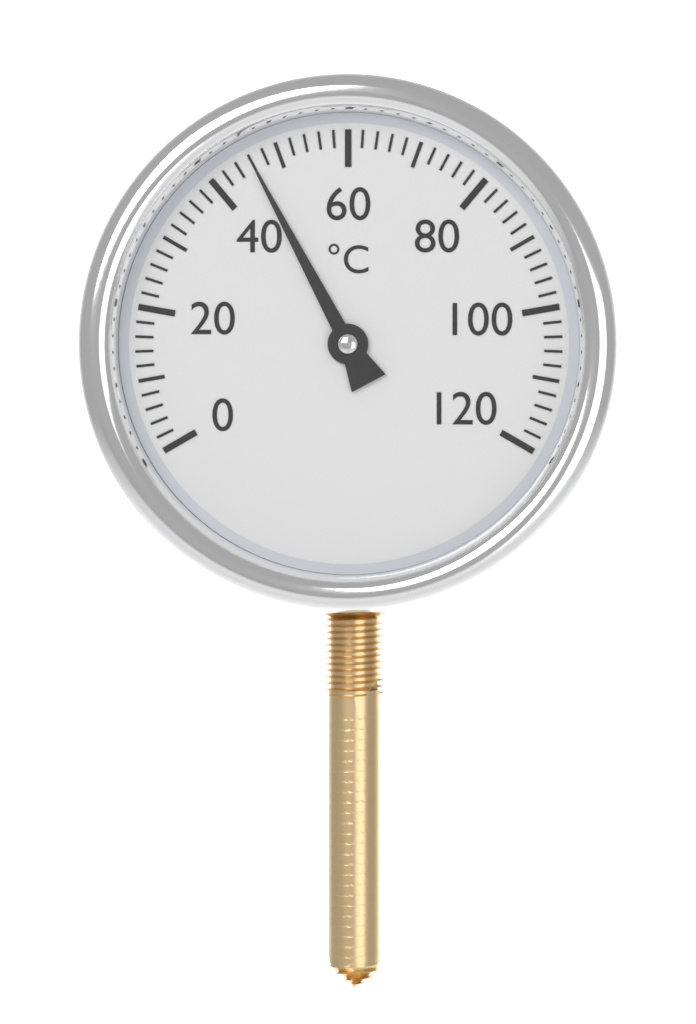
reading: 46 °C
